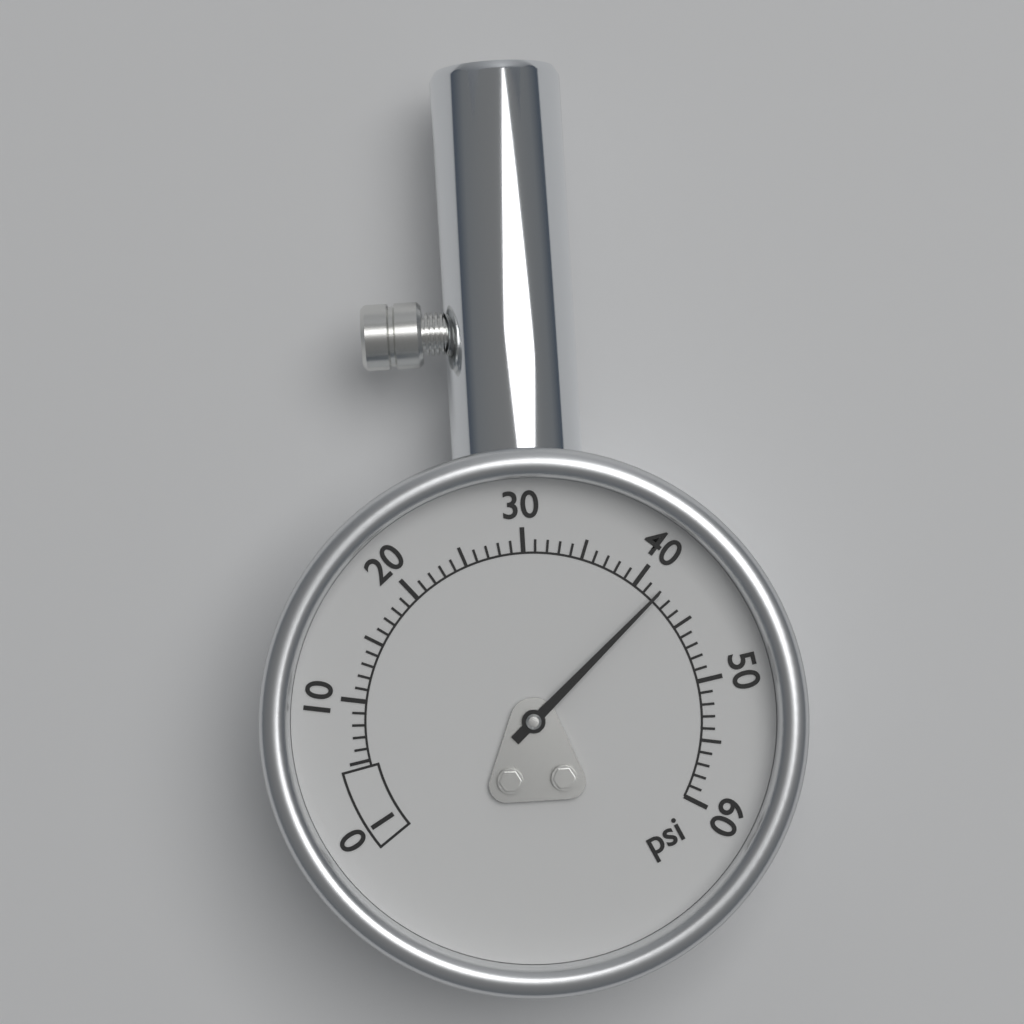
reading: 42 psi
